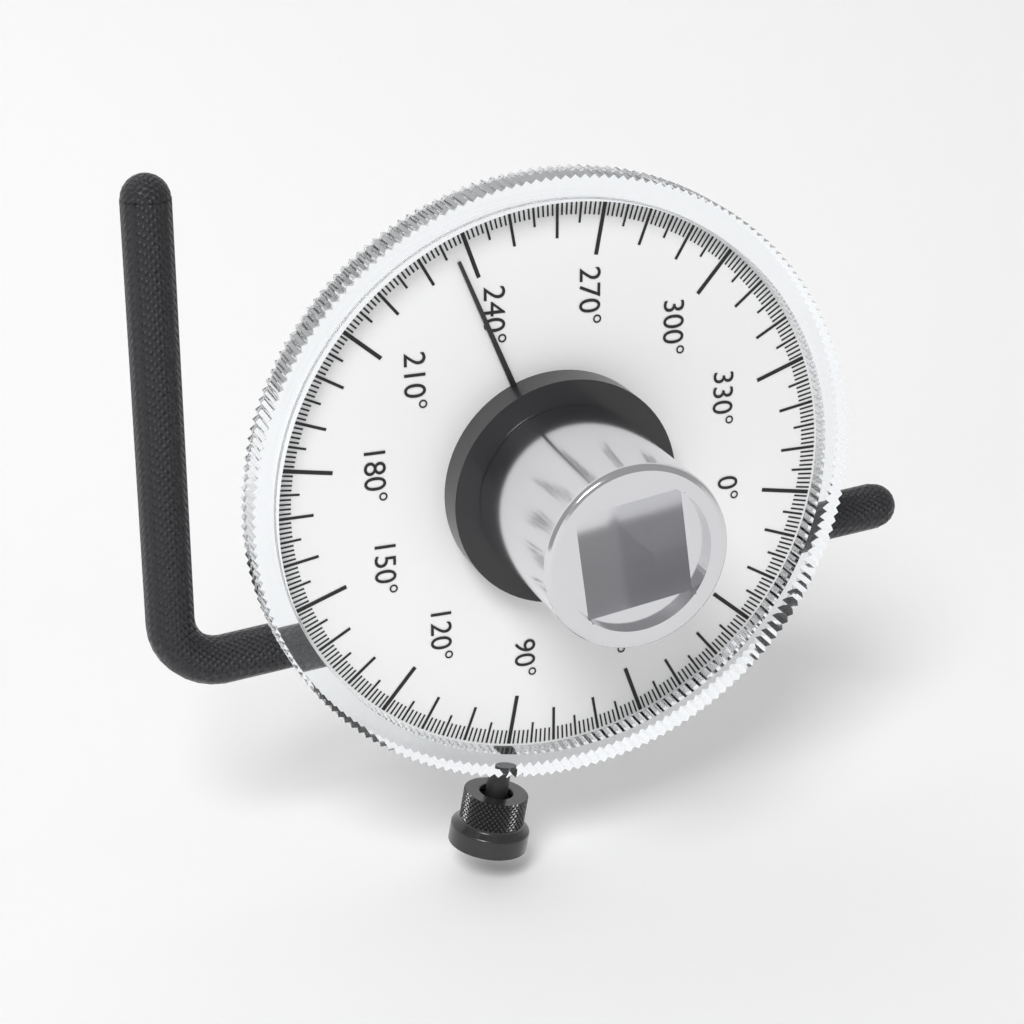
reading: 237 °
